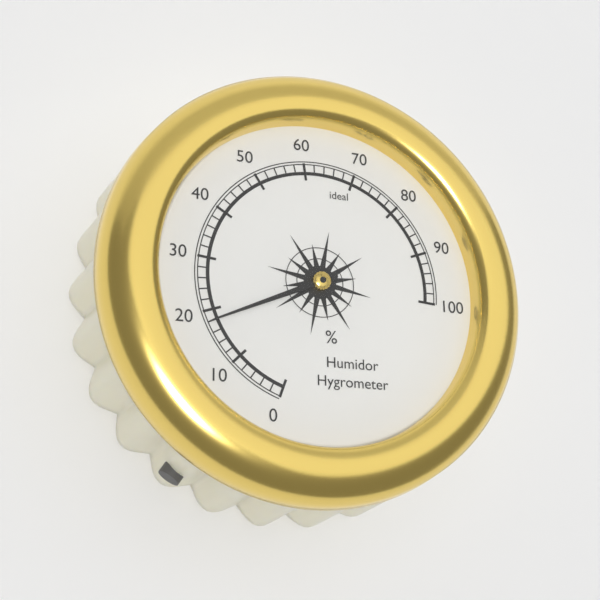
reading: 18 %
